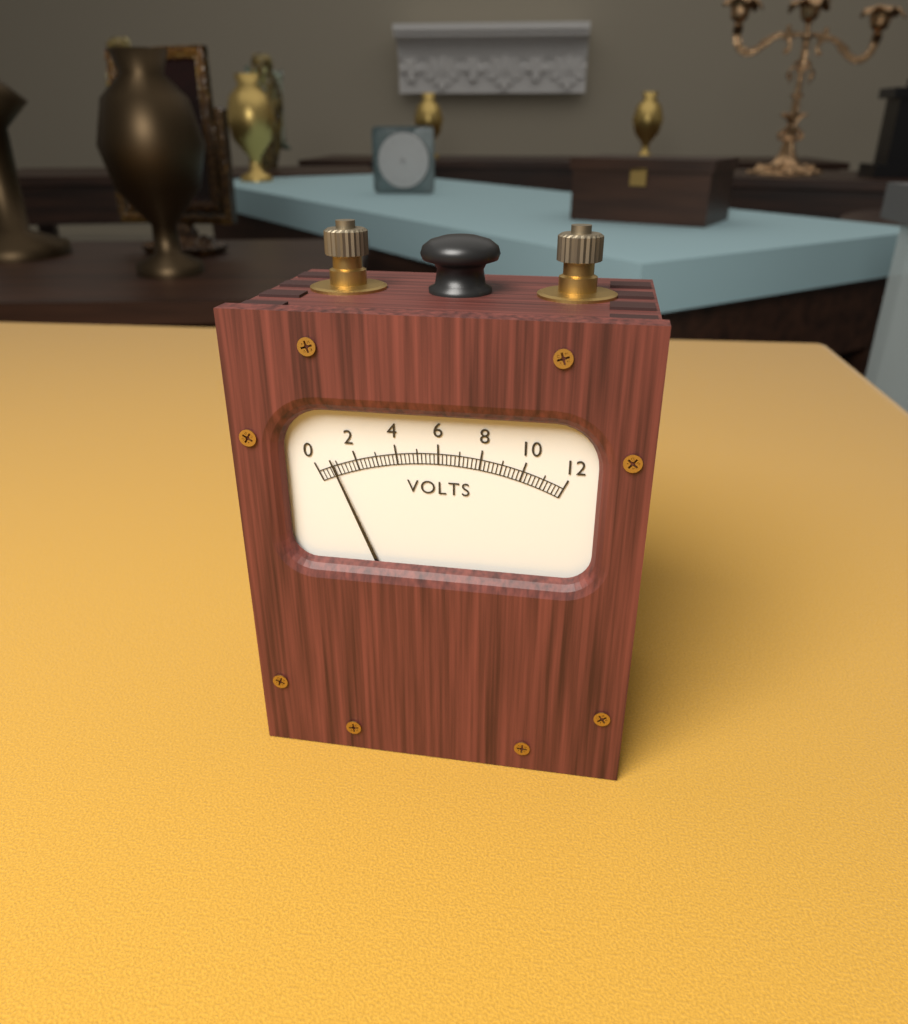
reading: 0.8 V
